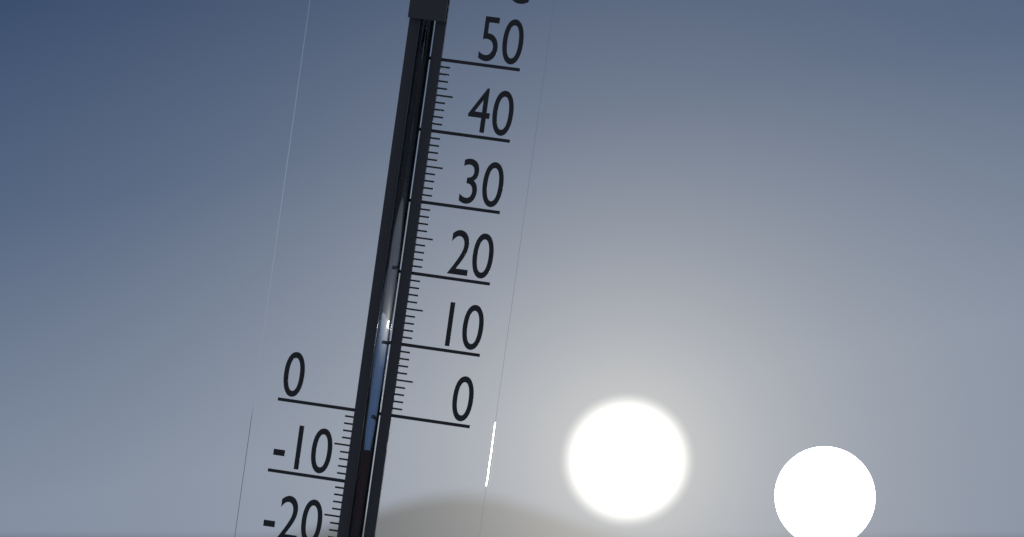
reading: -5 °C
